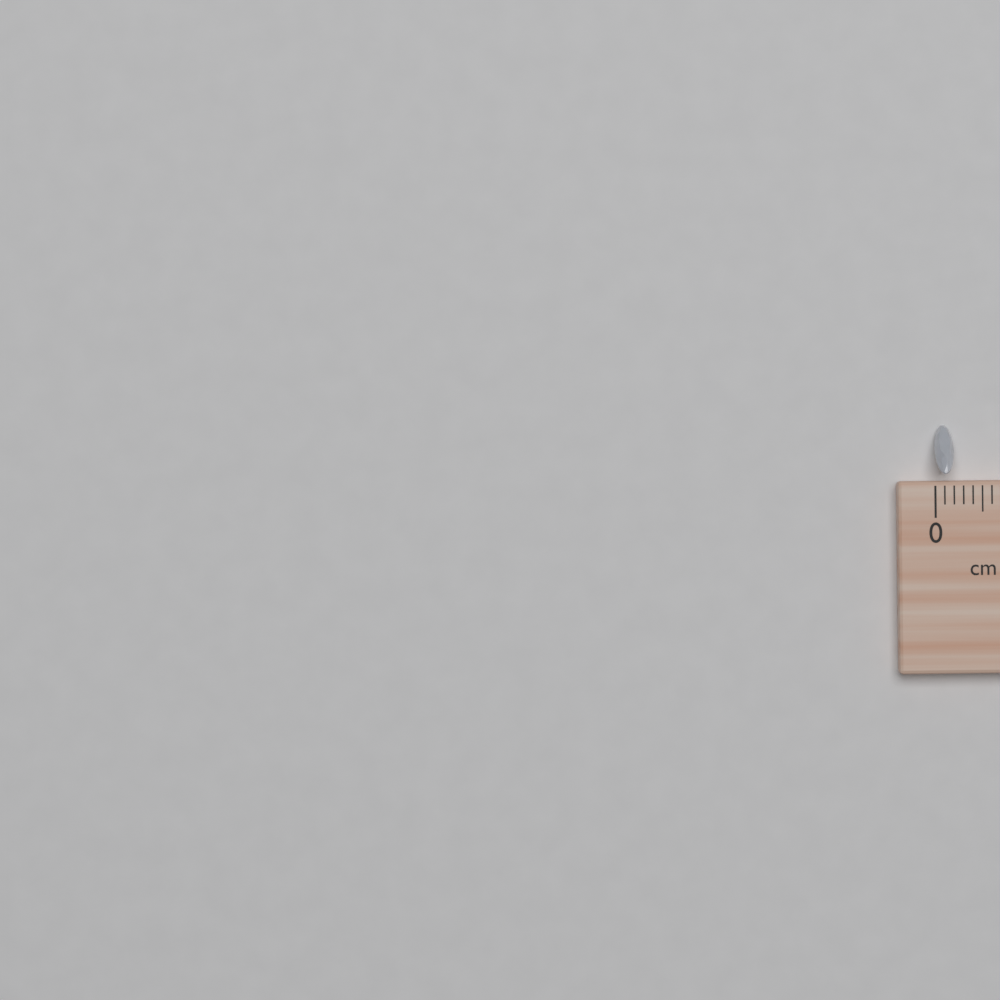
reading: 0.2 cm
